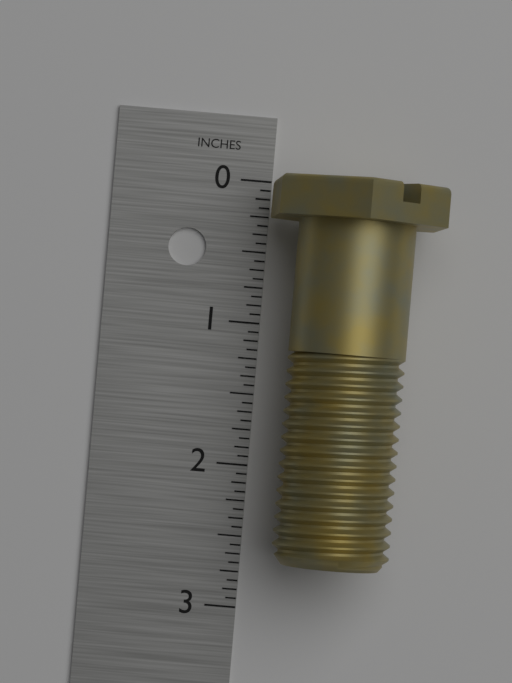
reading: 2.6250 in
